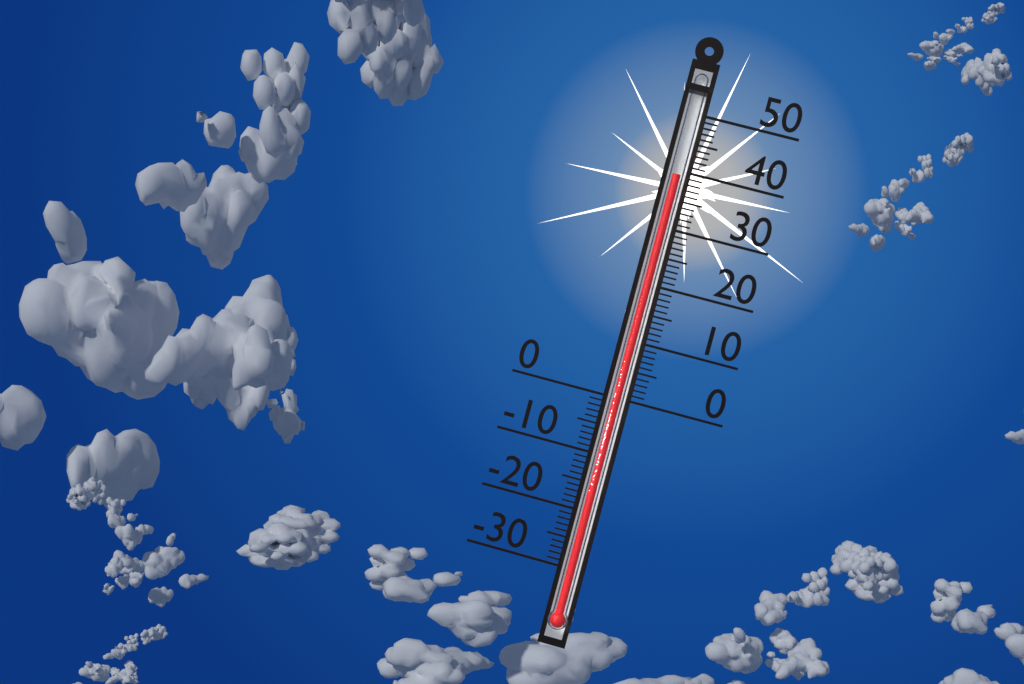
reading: 39 (no unit)
